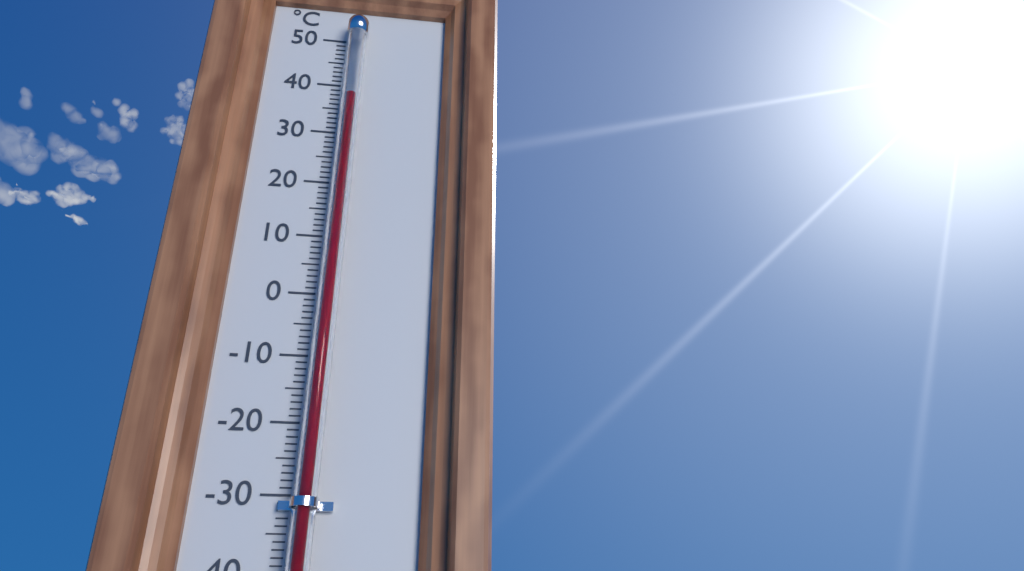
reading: 36 °C
